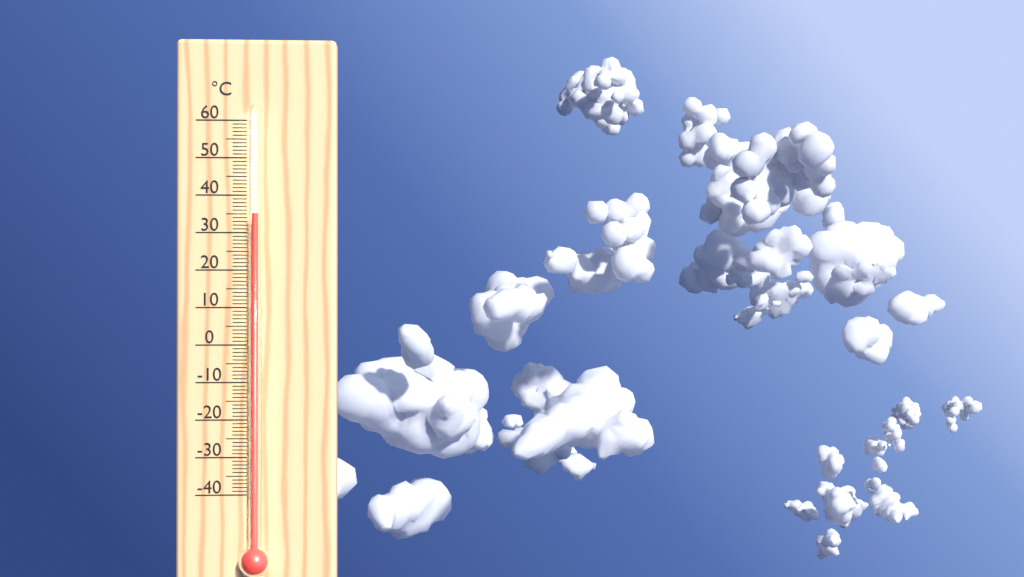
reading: 35 °C
